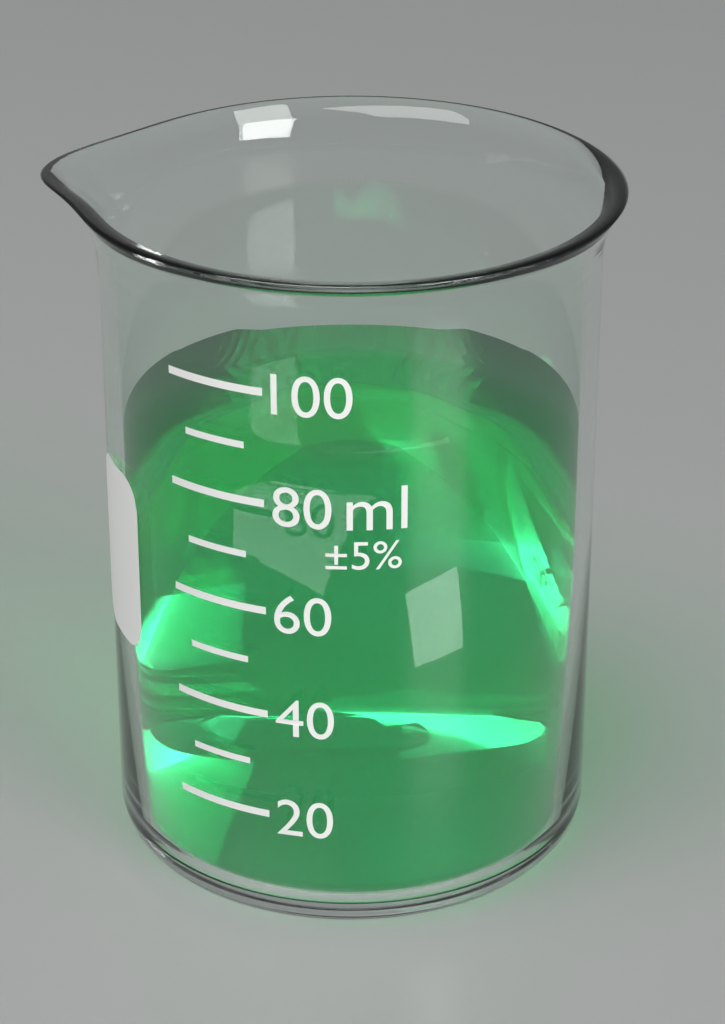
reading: 80 ml
